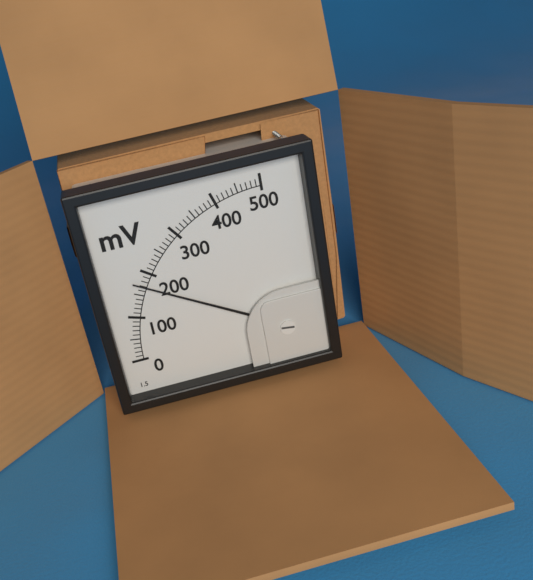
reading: 170 mV
